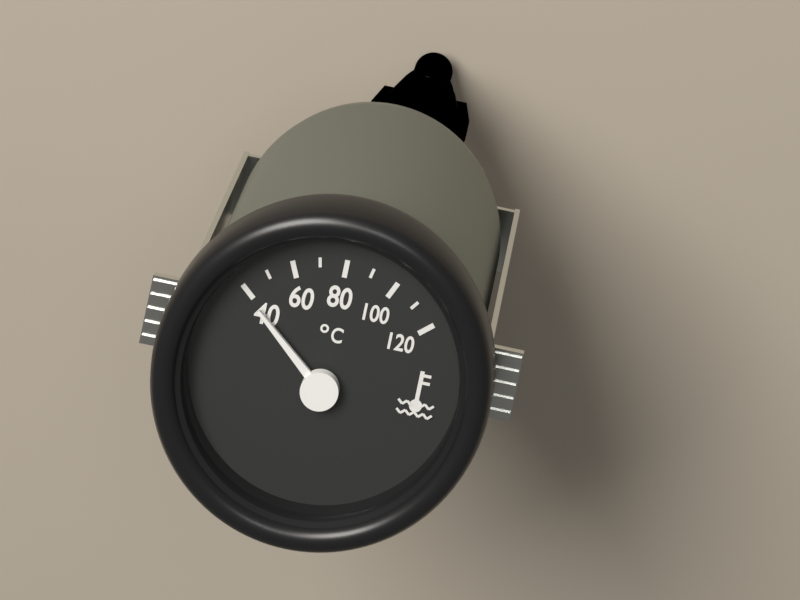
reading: 40 °C
